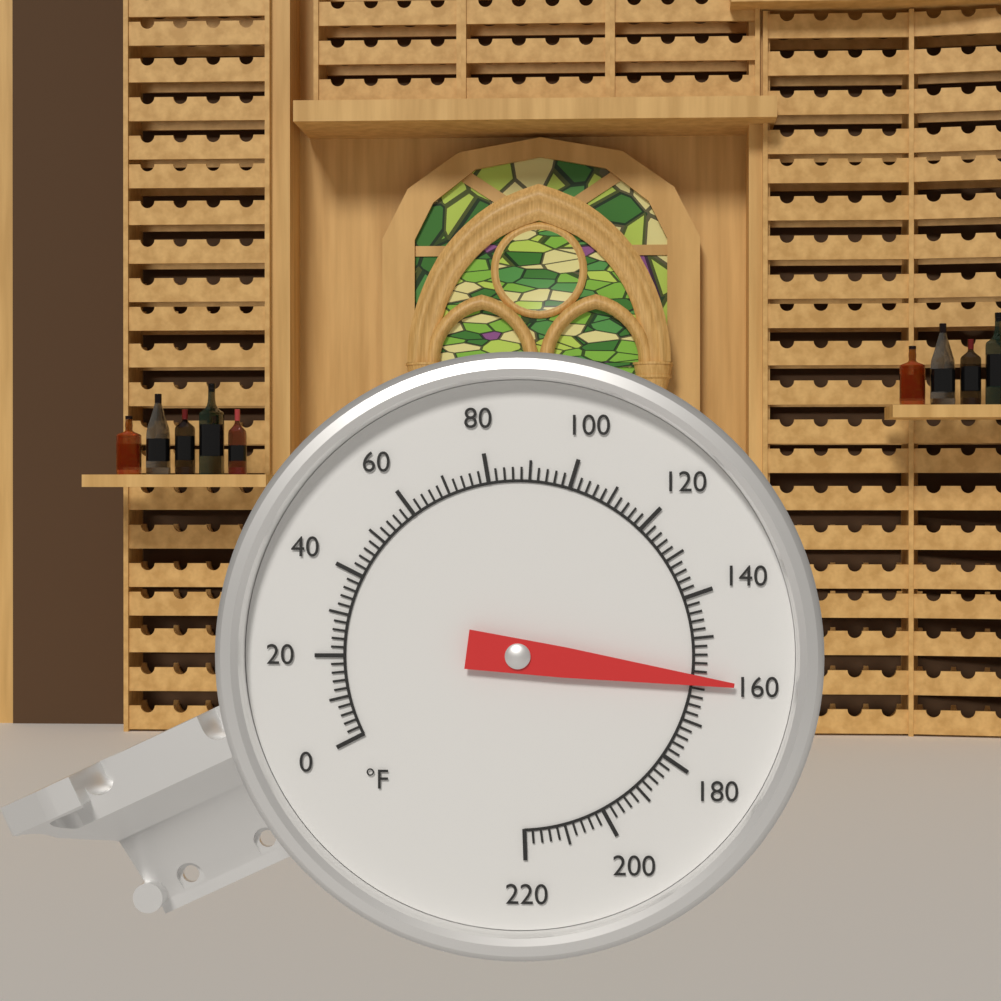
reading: 160 °F
